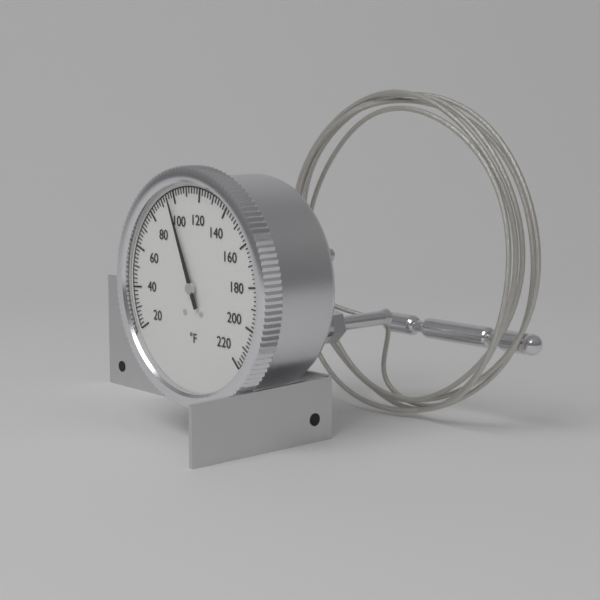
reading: 96 °F
